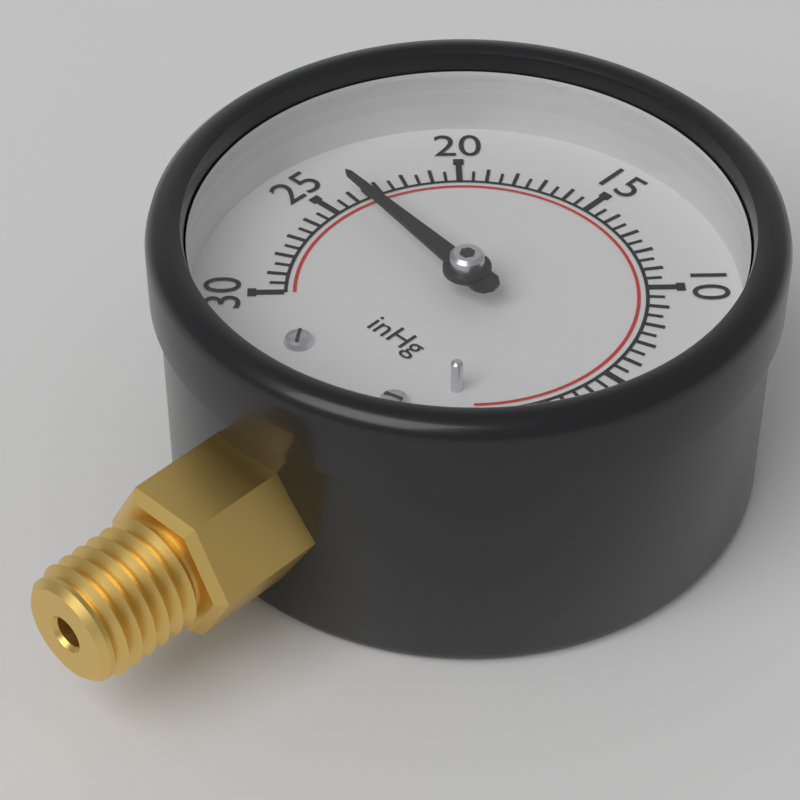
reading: 24.0 inHg
